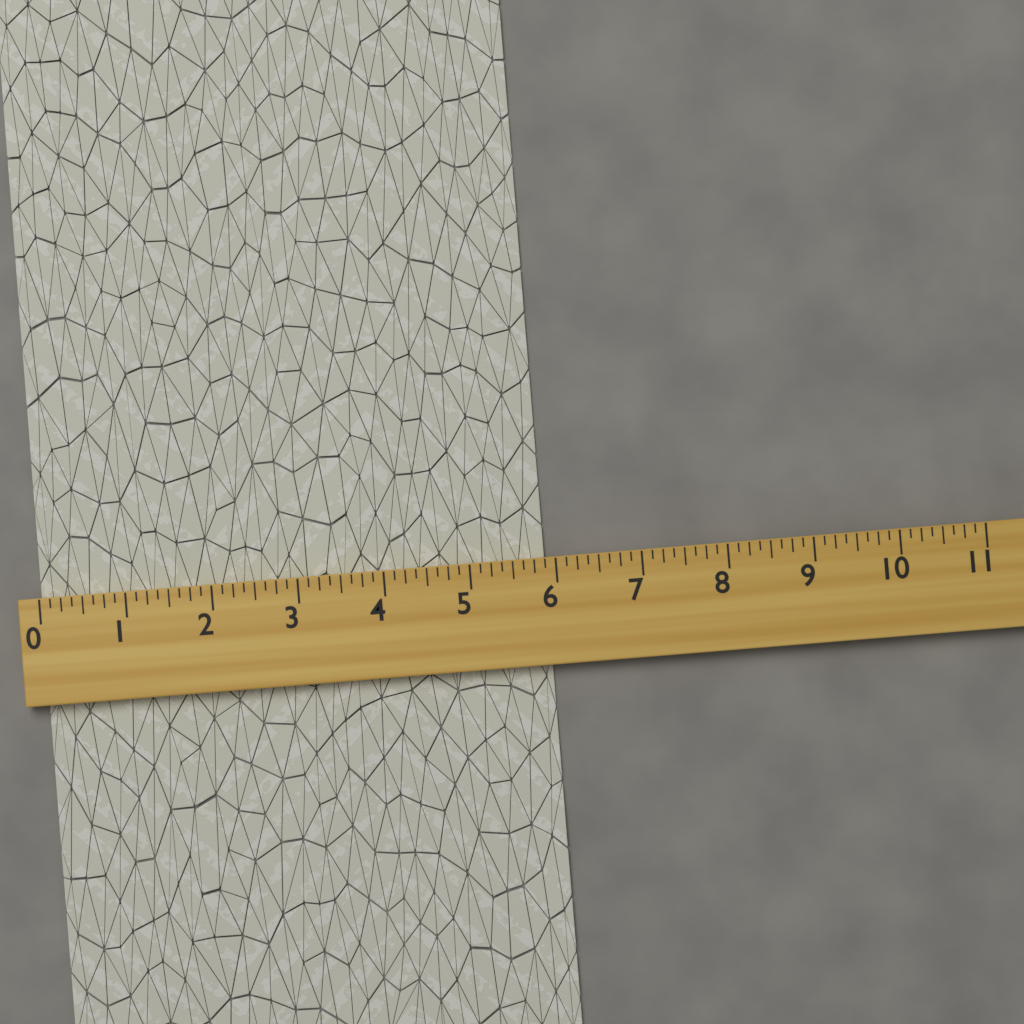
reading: 5.875 (no unit)
